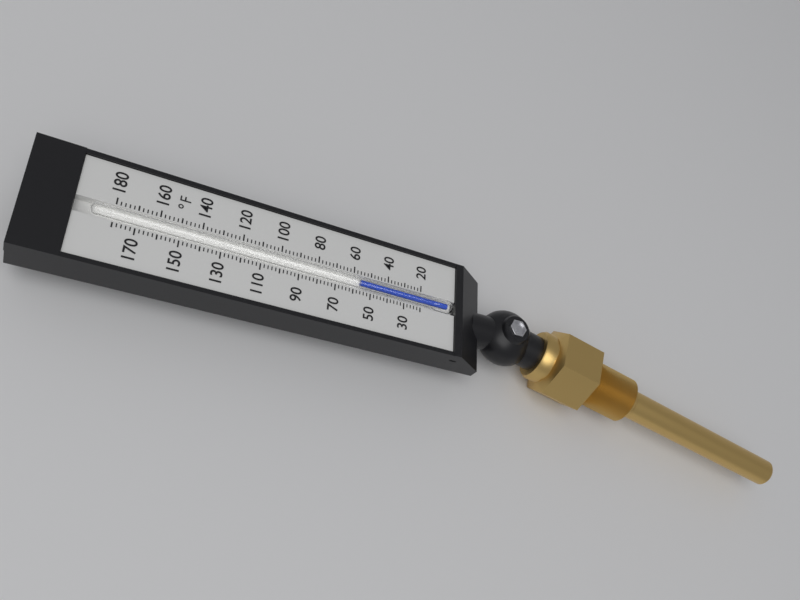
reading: 56 °F
